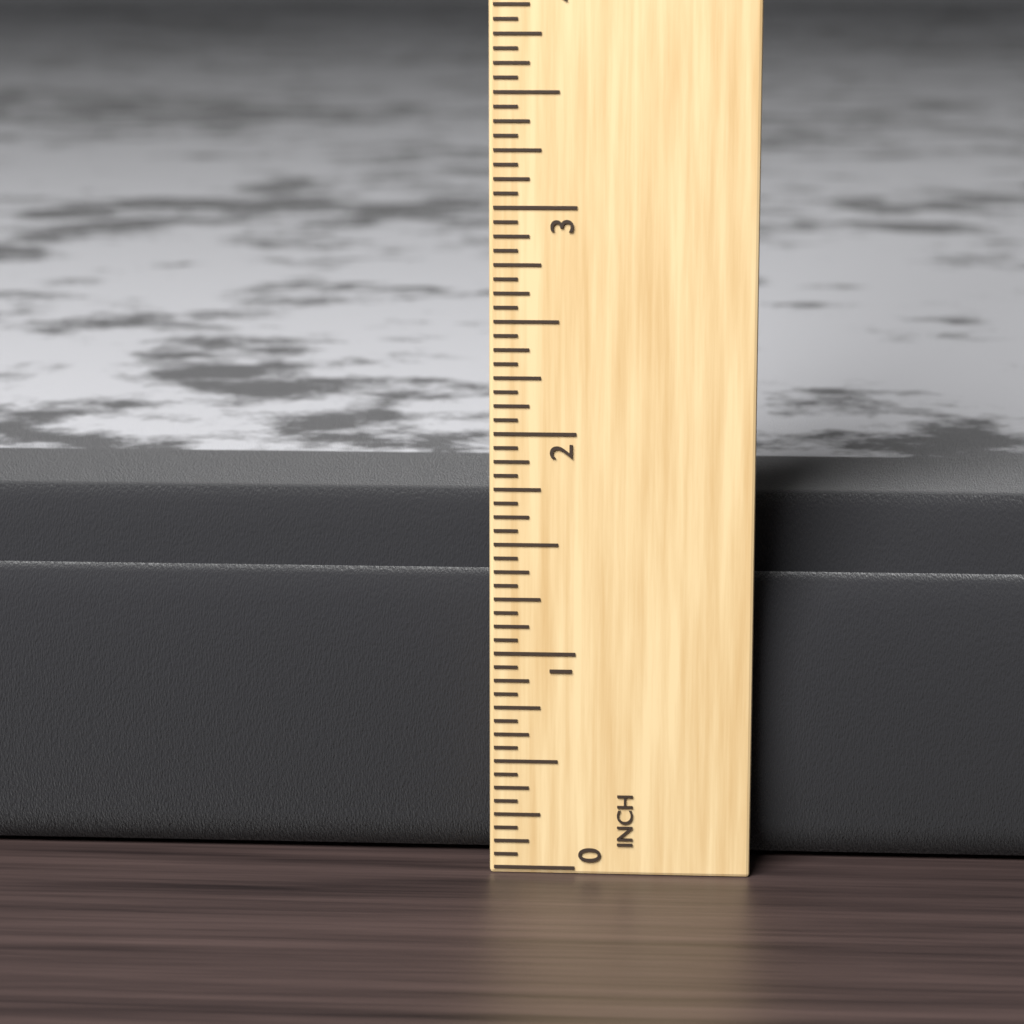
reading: 1.6250 in
